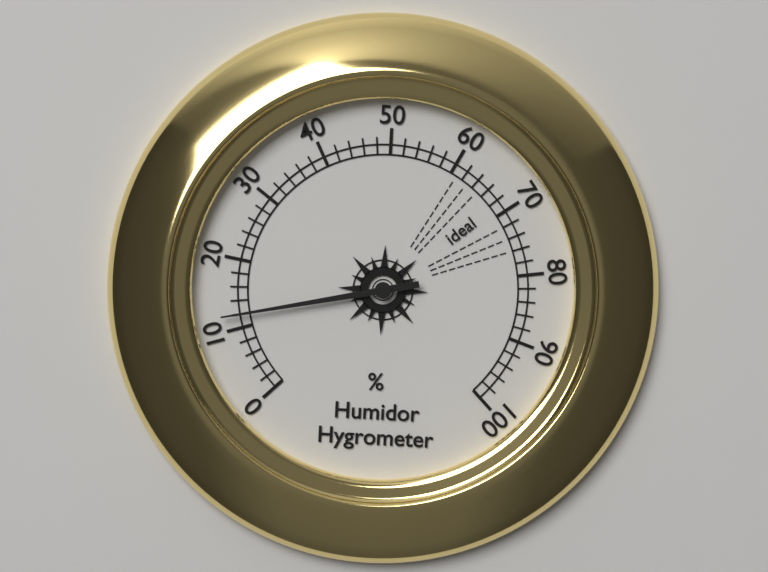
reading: 12 %
